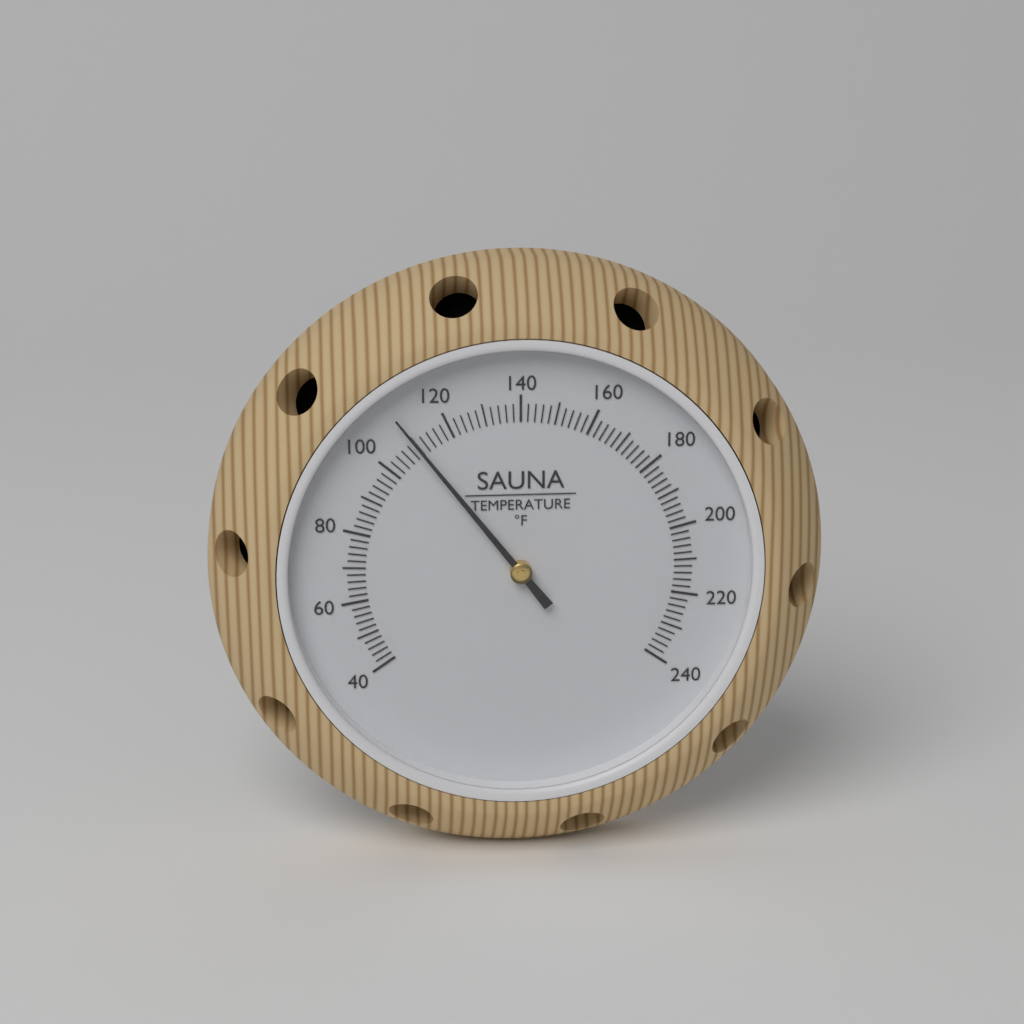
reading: 110 °F
